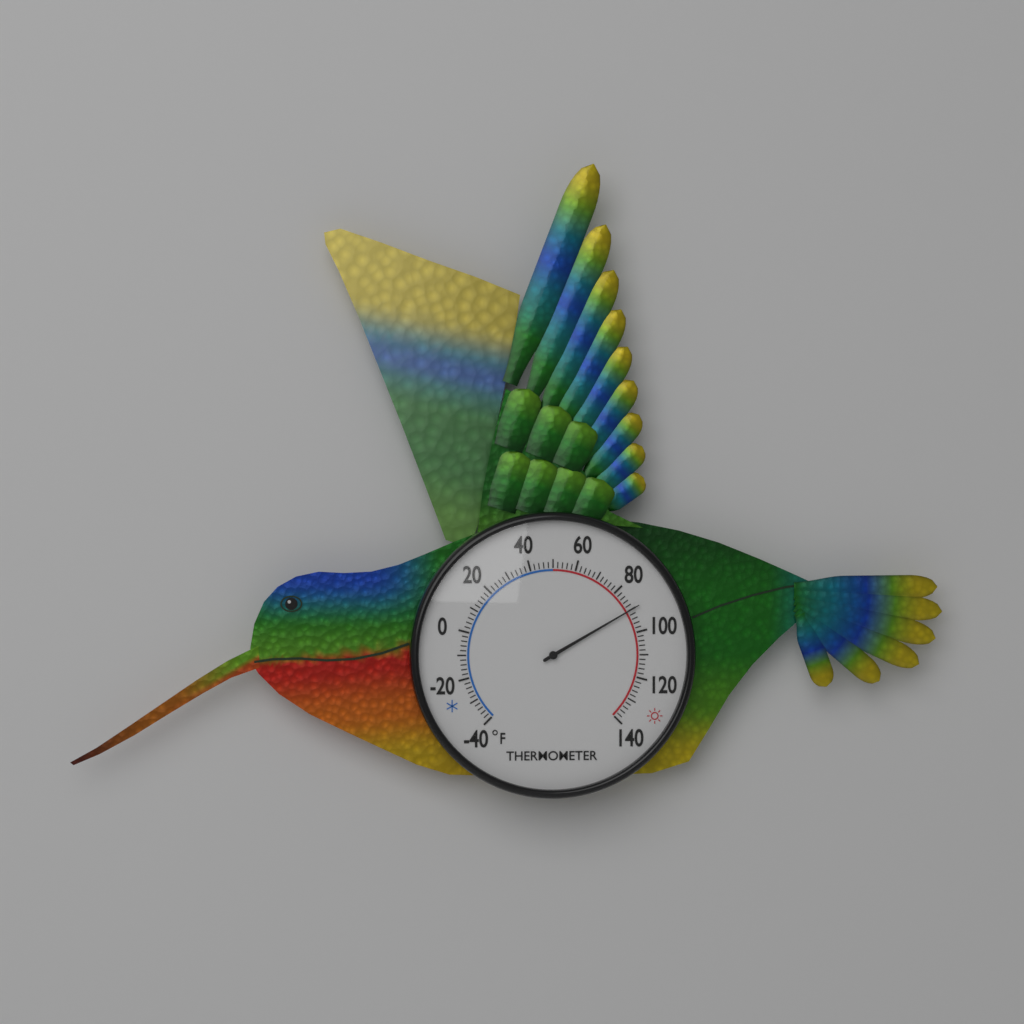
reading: 90 °F
